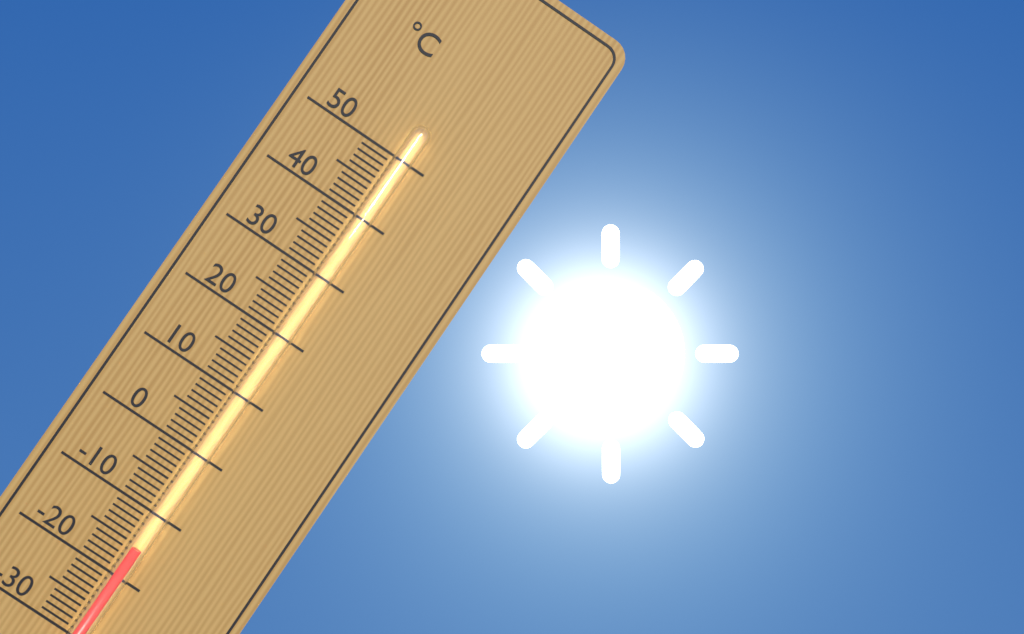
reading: -15 °C
